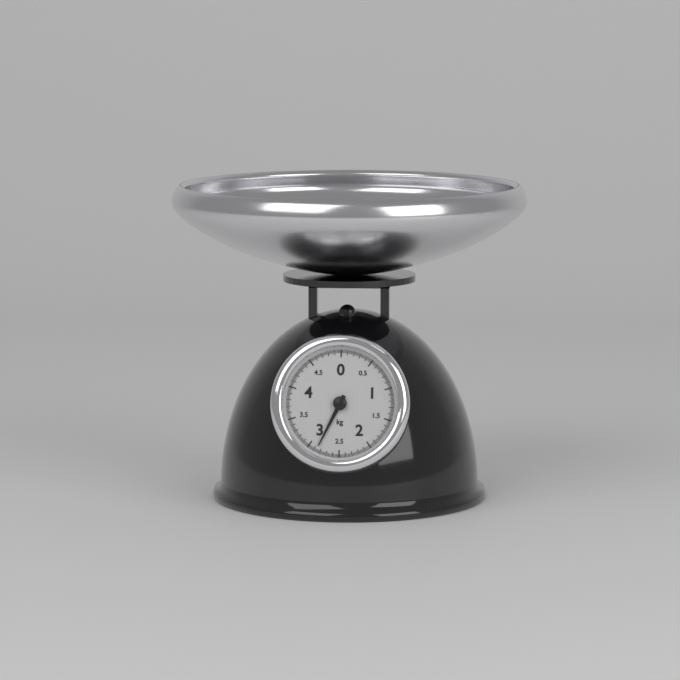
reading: 2.86 kg
